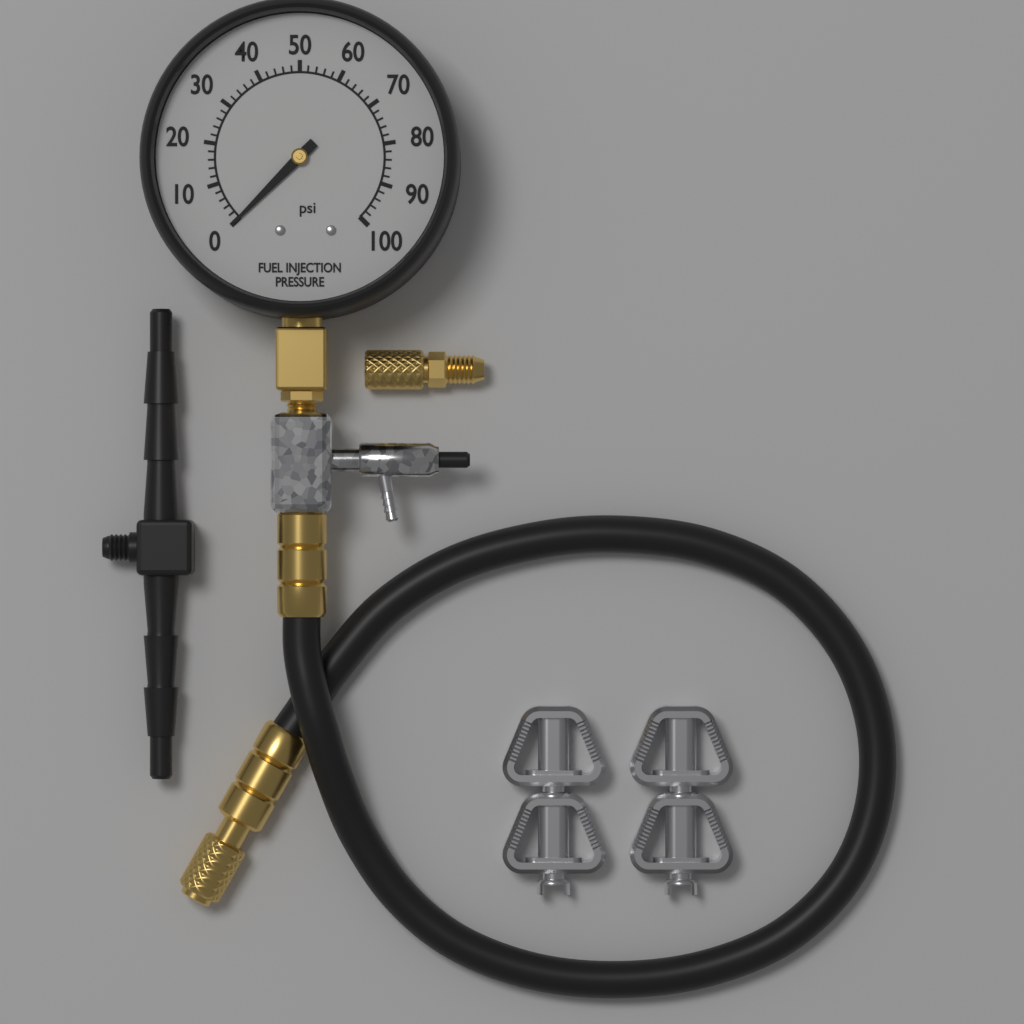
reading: 0 psi
